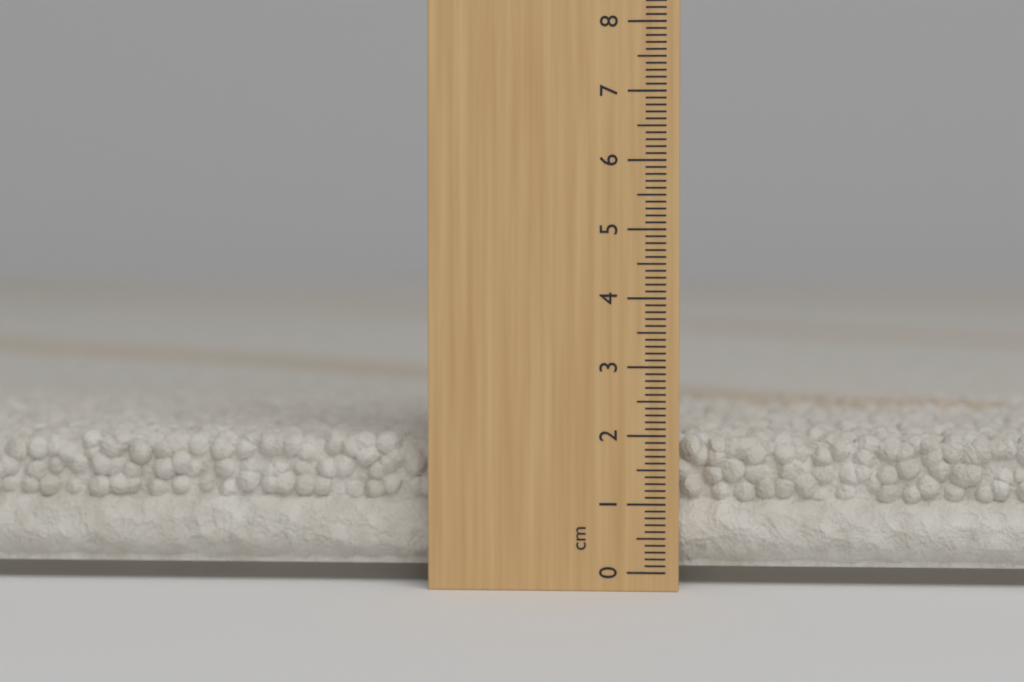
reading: 2.0 cm
